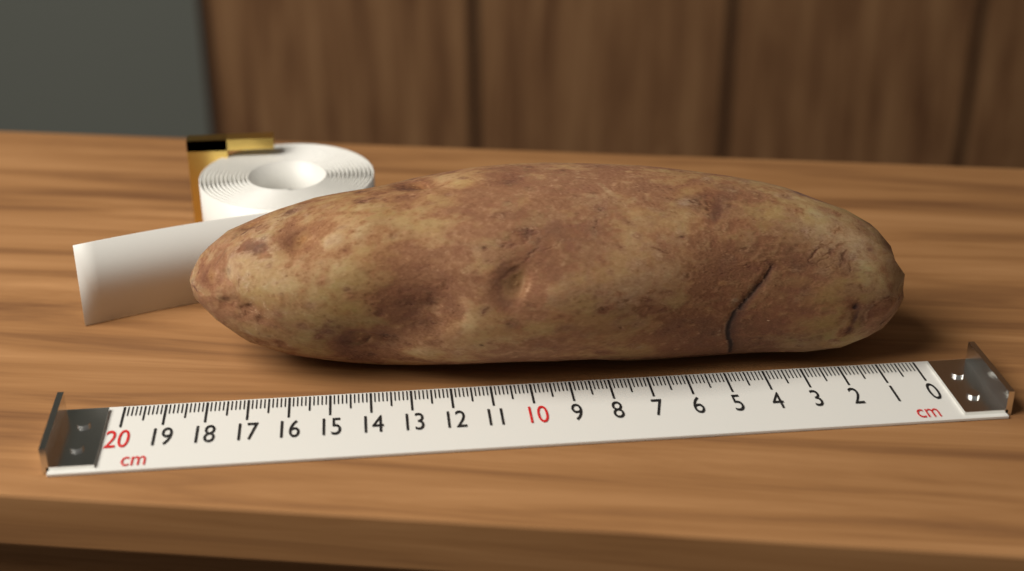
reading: 18.4 cm
